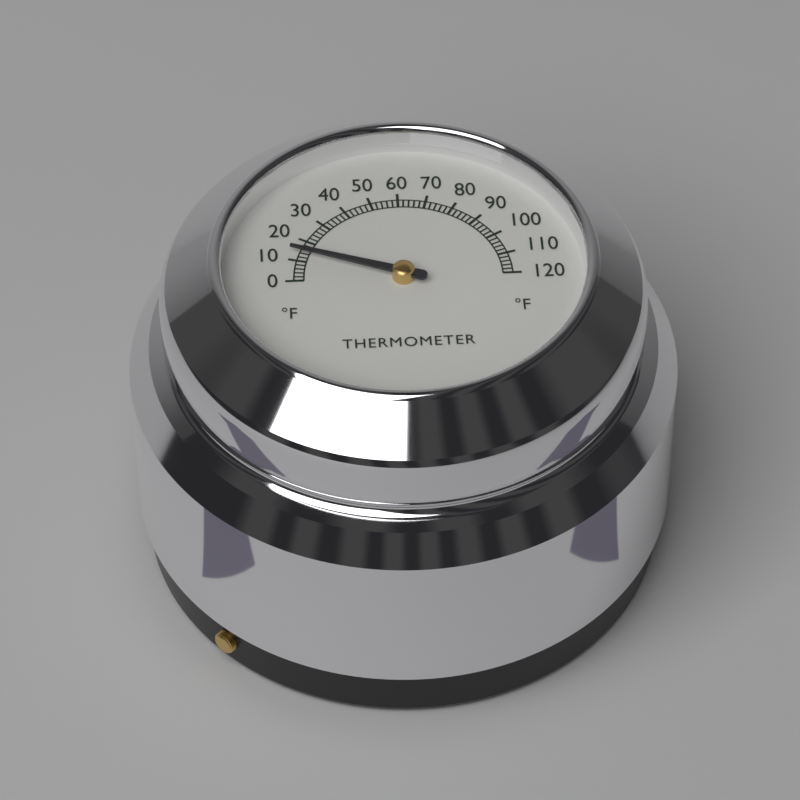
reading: 14 °F
